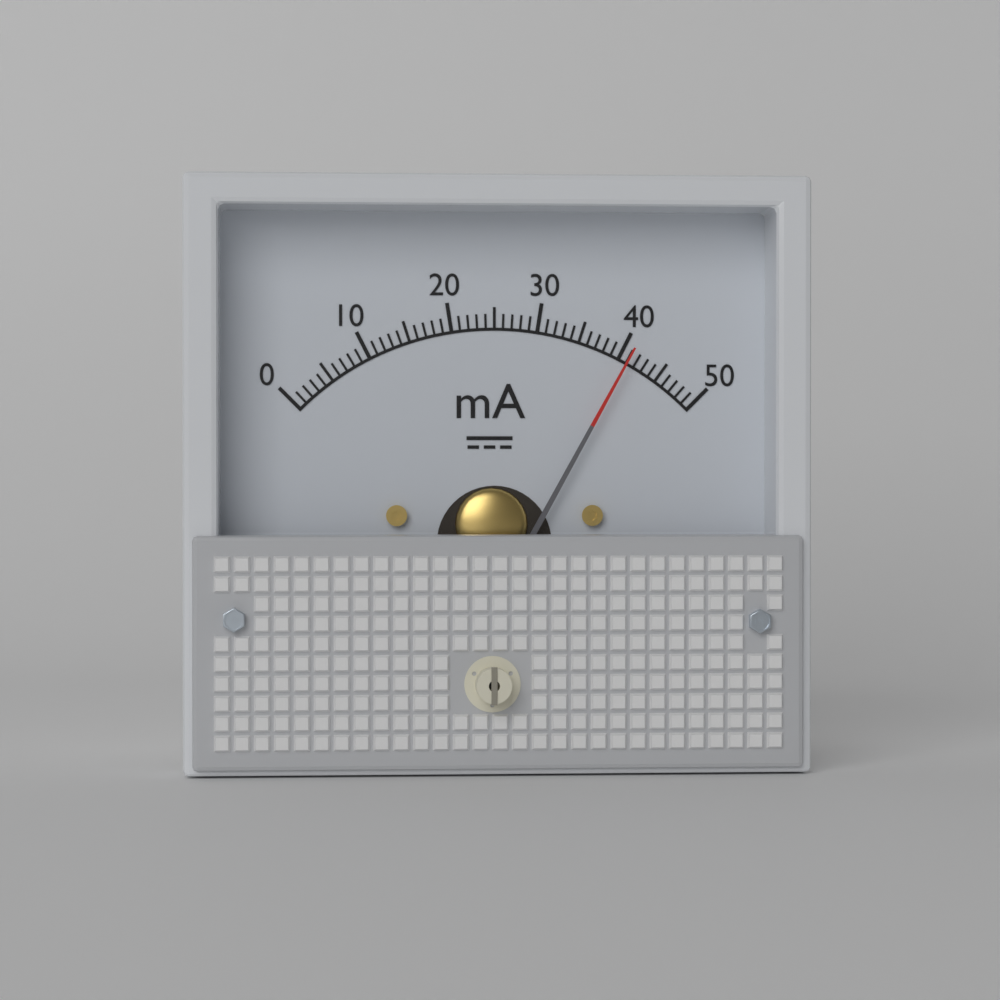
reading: 41 mA
